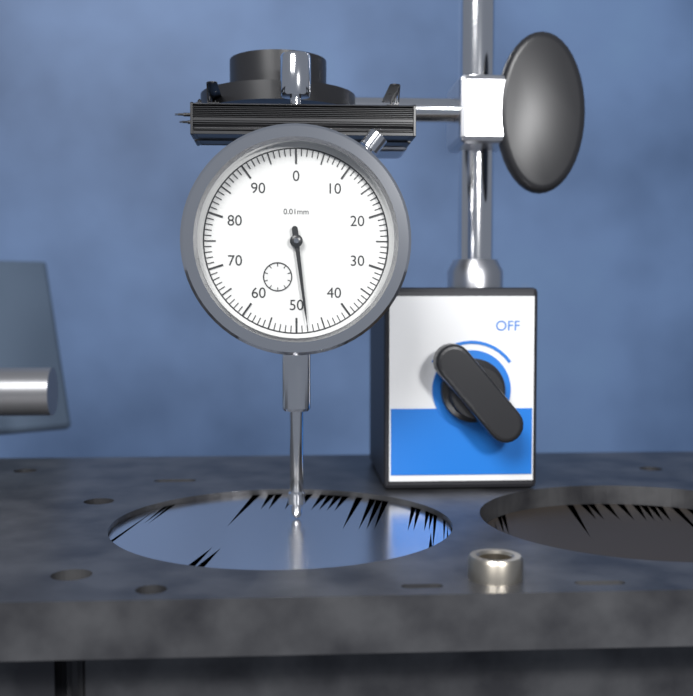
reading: 48 0.01mm
